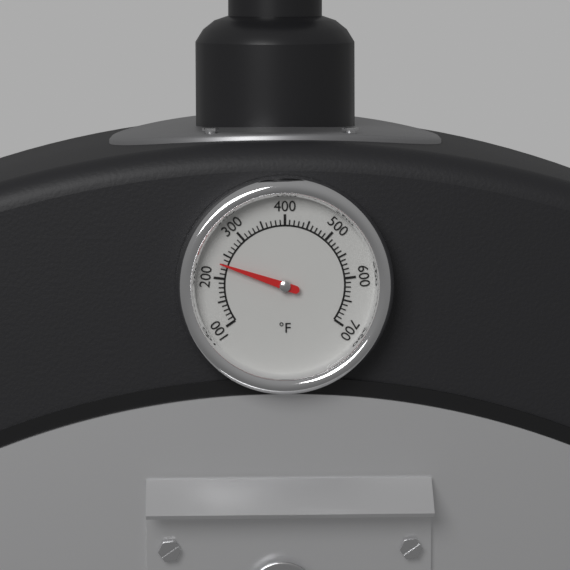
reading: 230 °F
